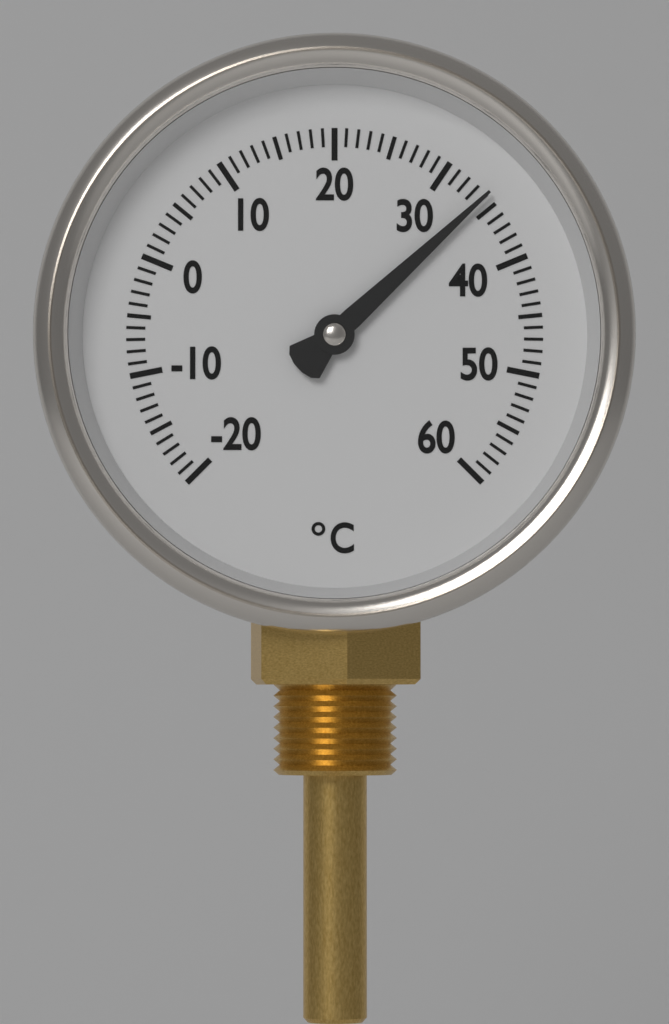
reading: 34 °C
